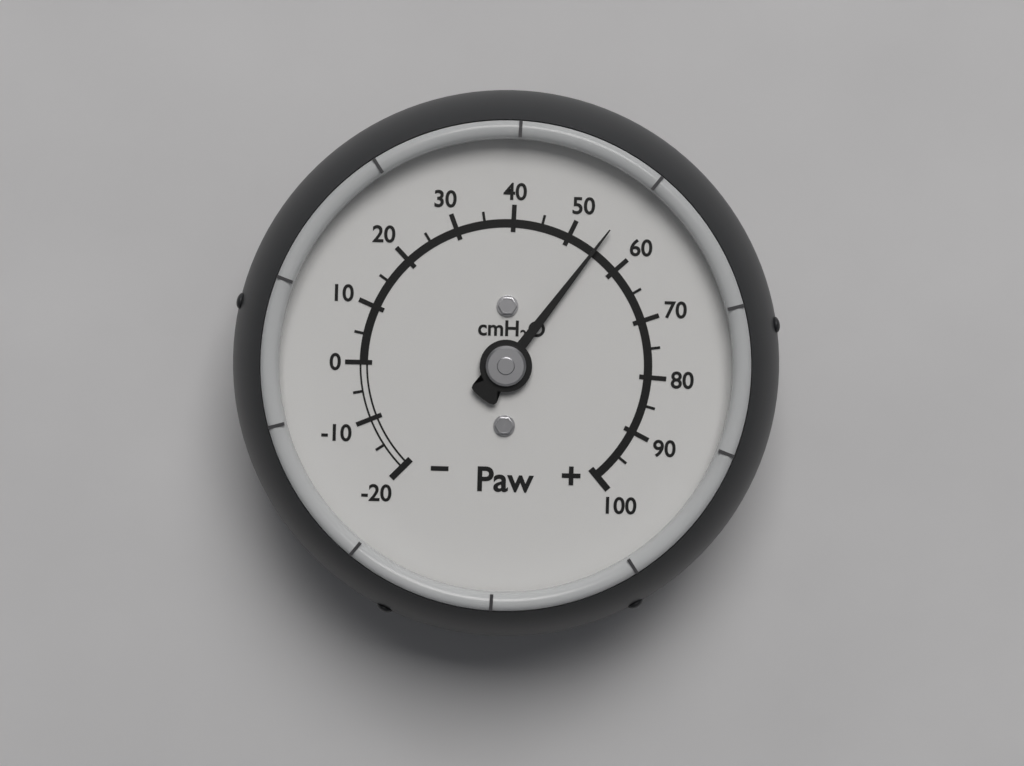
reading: 55 cmH2O
